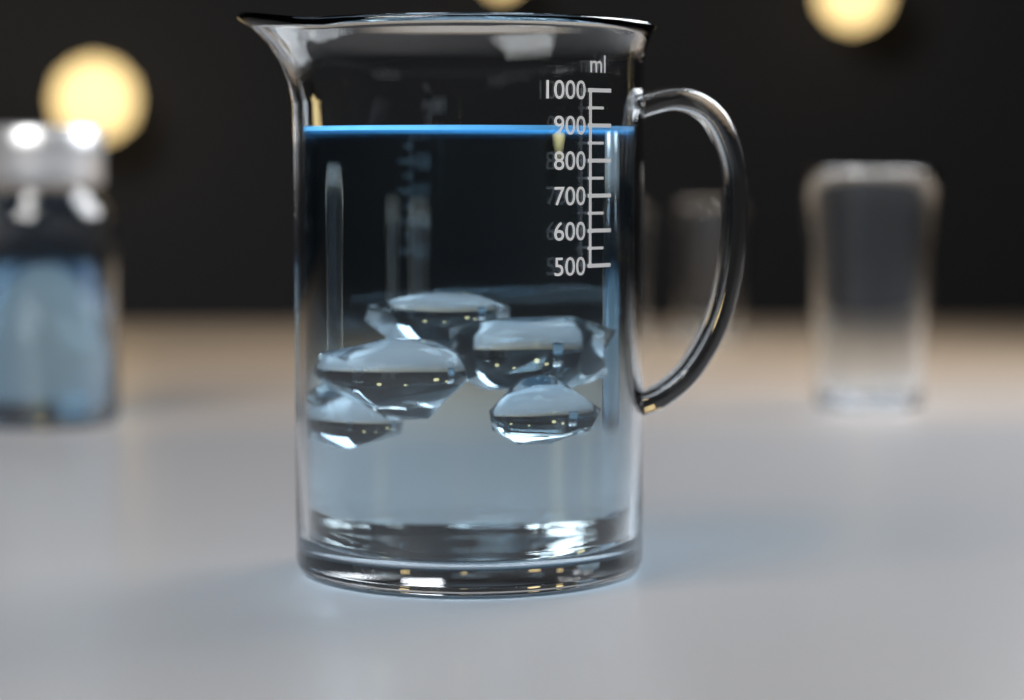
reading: 900 ml
